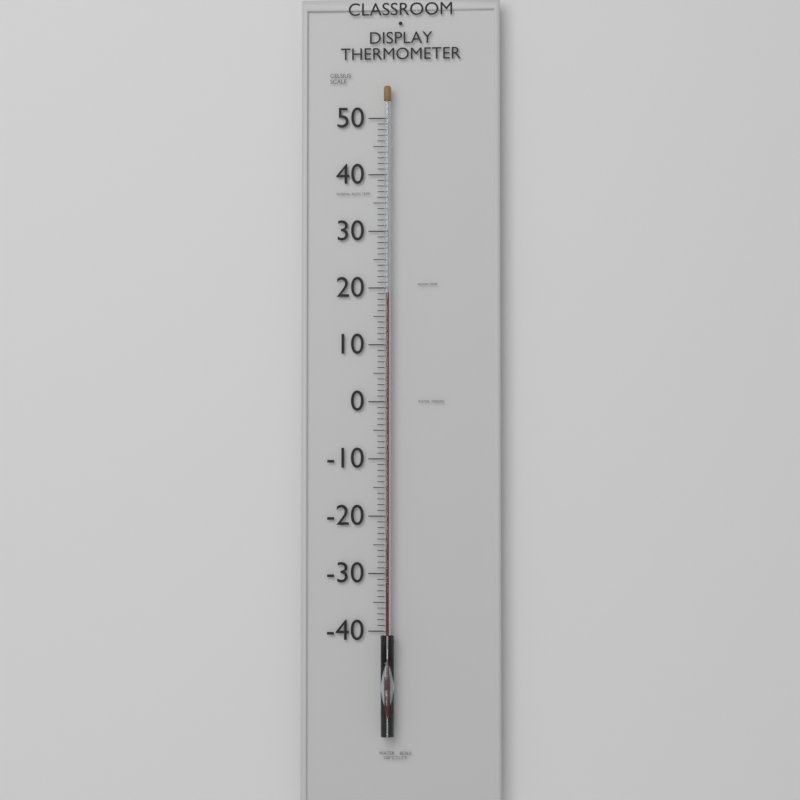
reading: 19 °C
